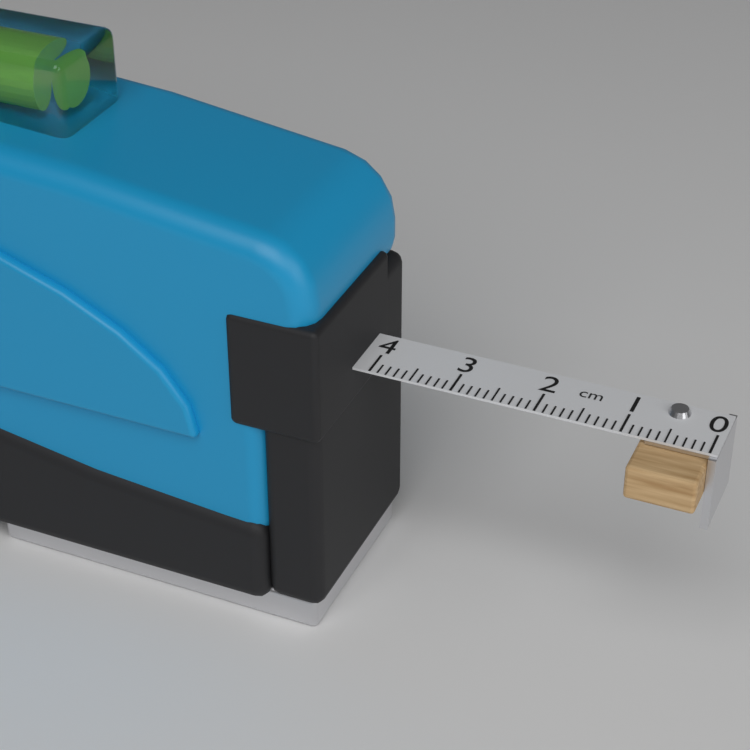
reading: 0.8 cm
